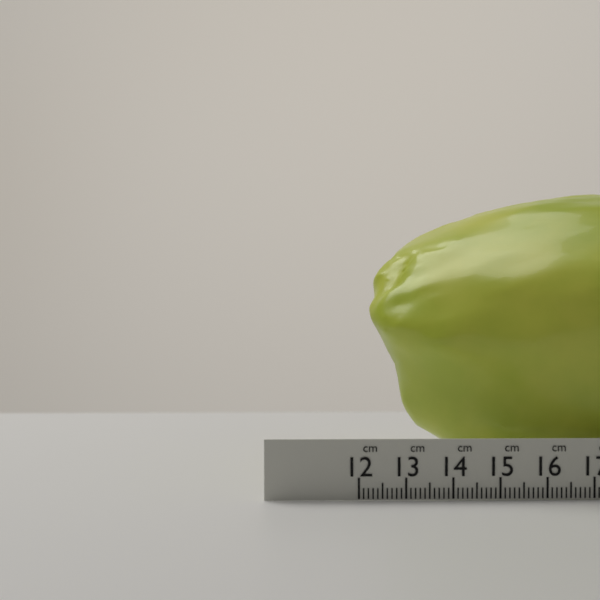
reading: 12.3 cm
